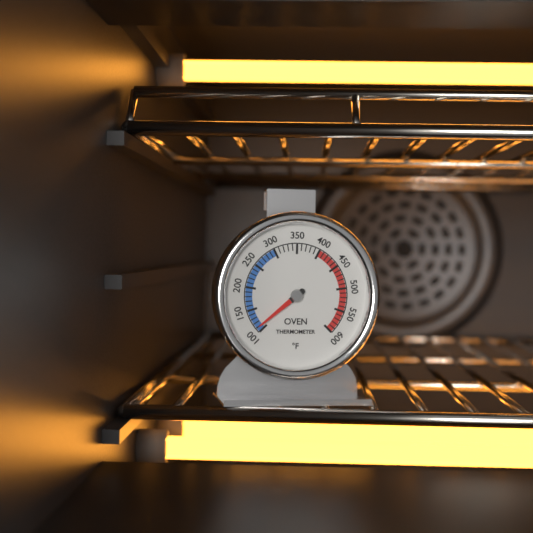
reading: 110 °F
